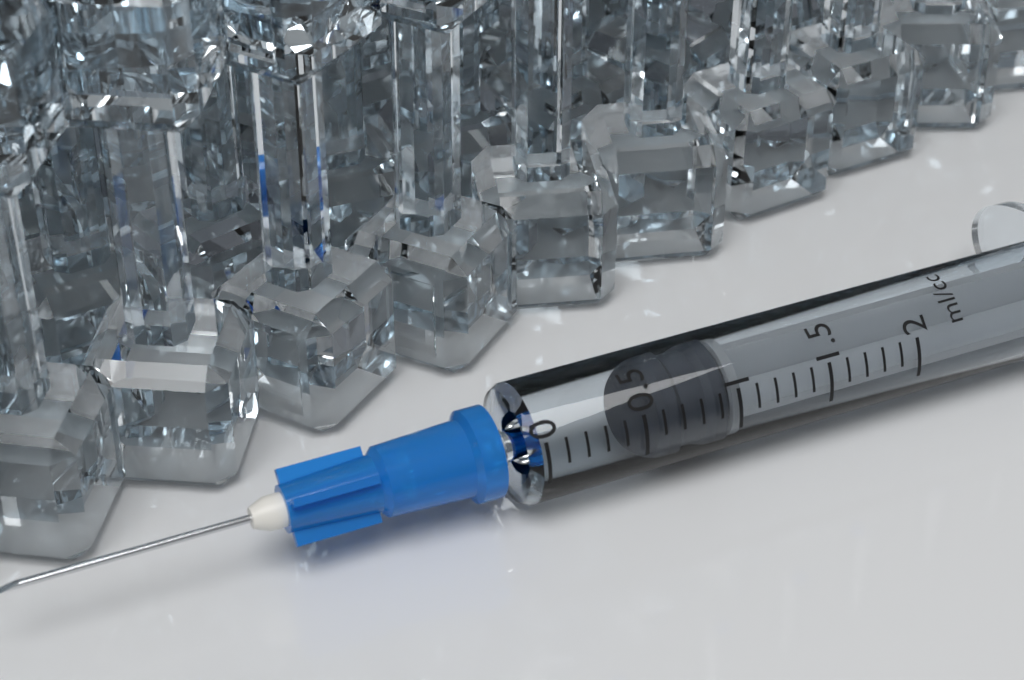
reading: 0.6 ml
